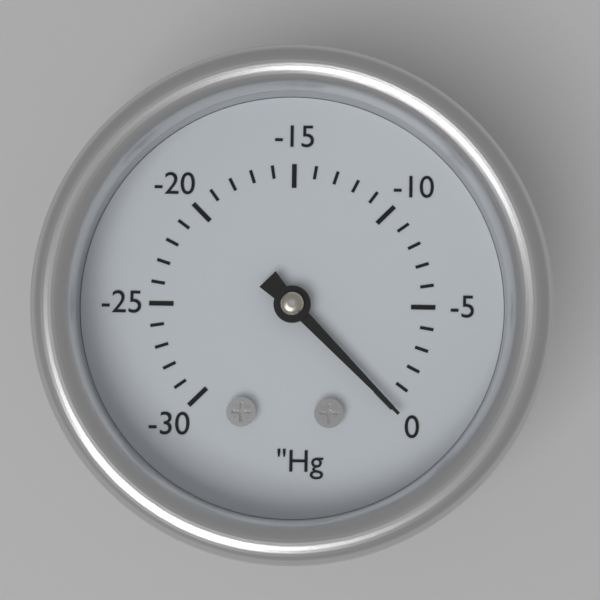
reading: 0 inHg
